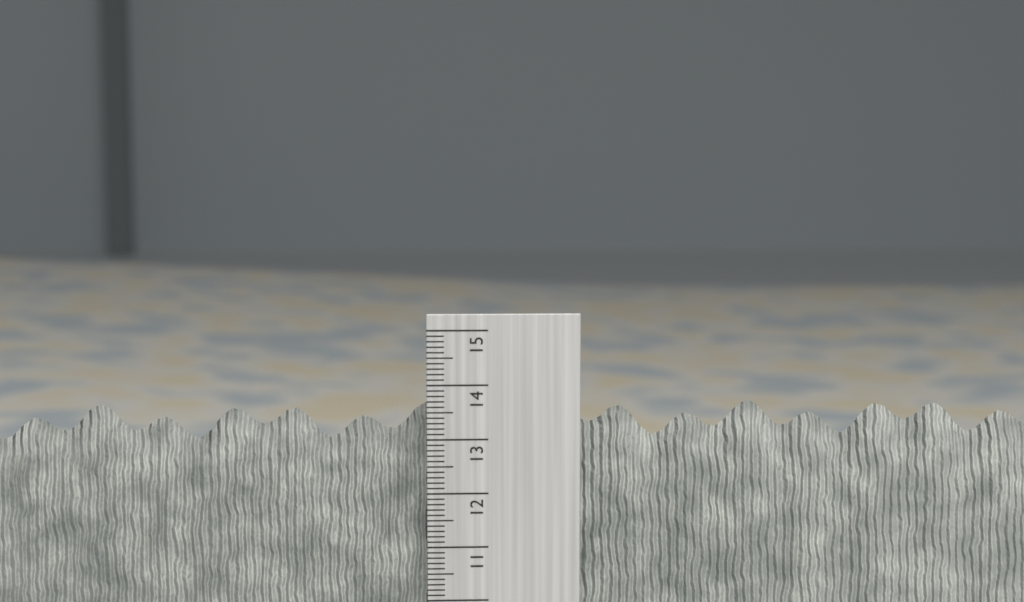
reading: 13.6 cm
